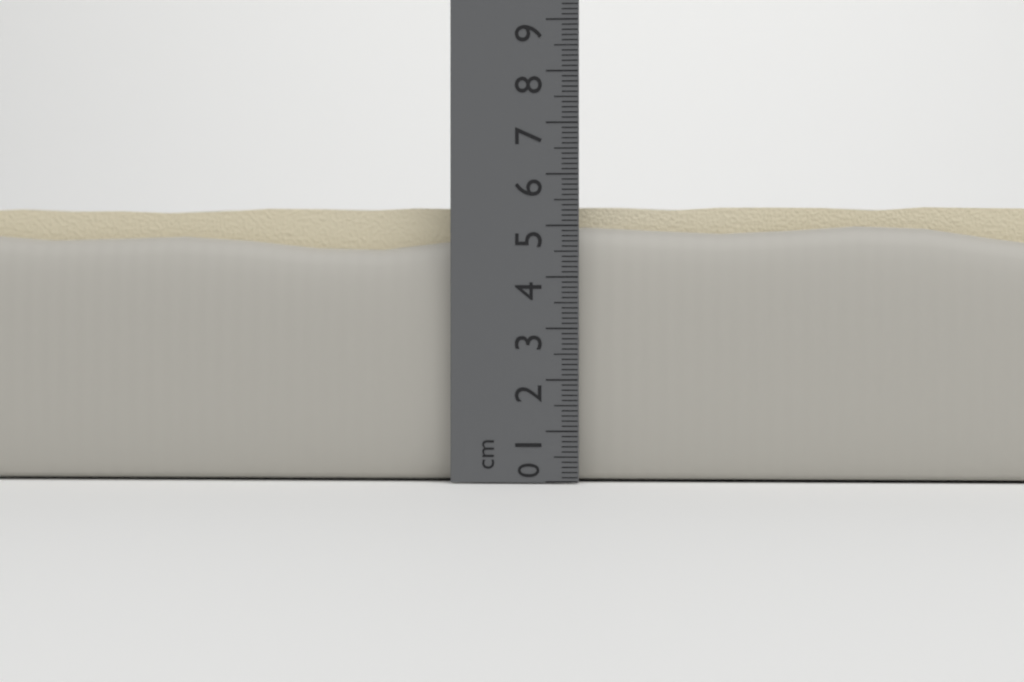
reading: 5.6 cm
